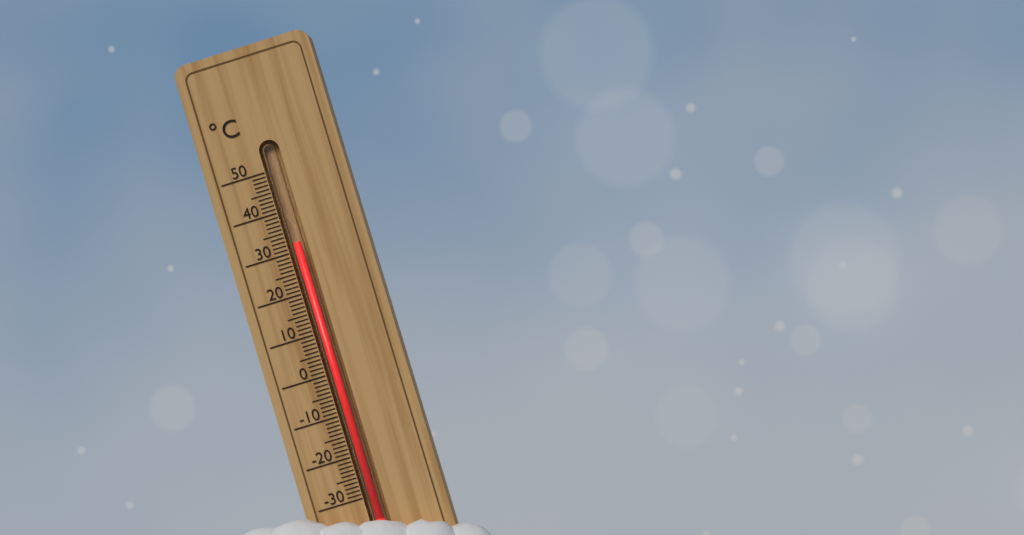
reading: 32 °C
